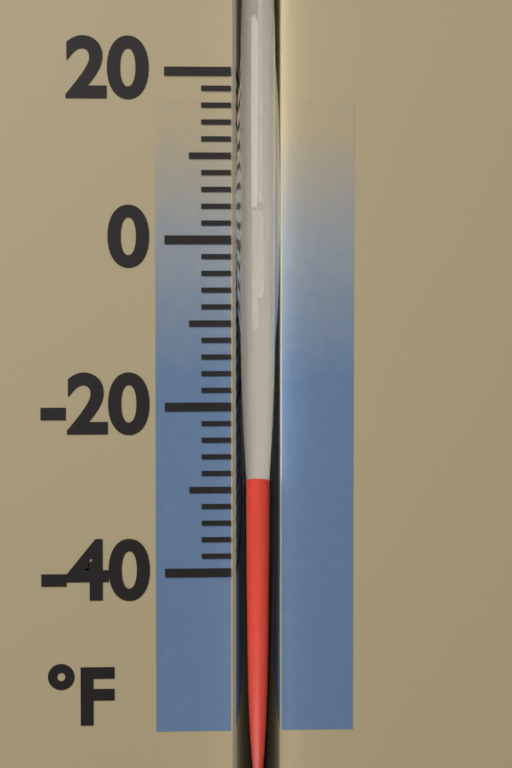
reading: -28 °F
